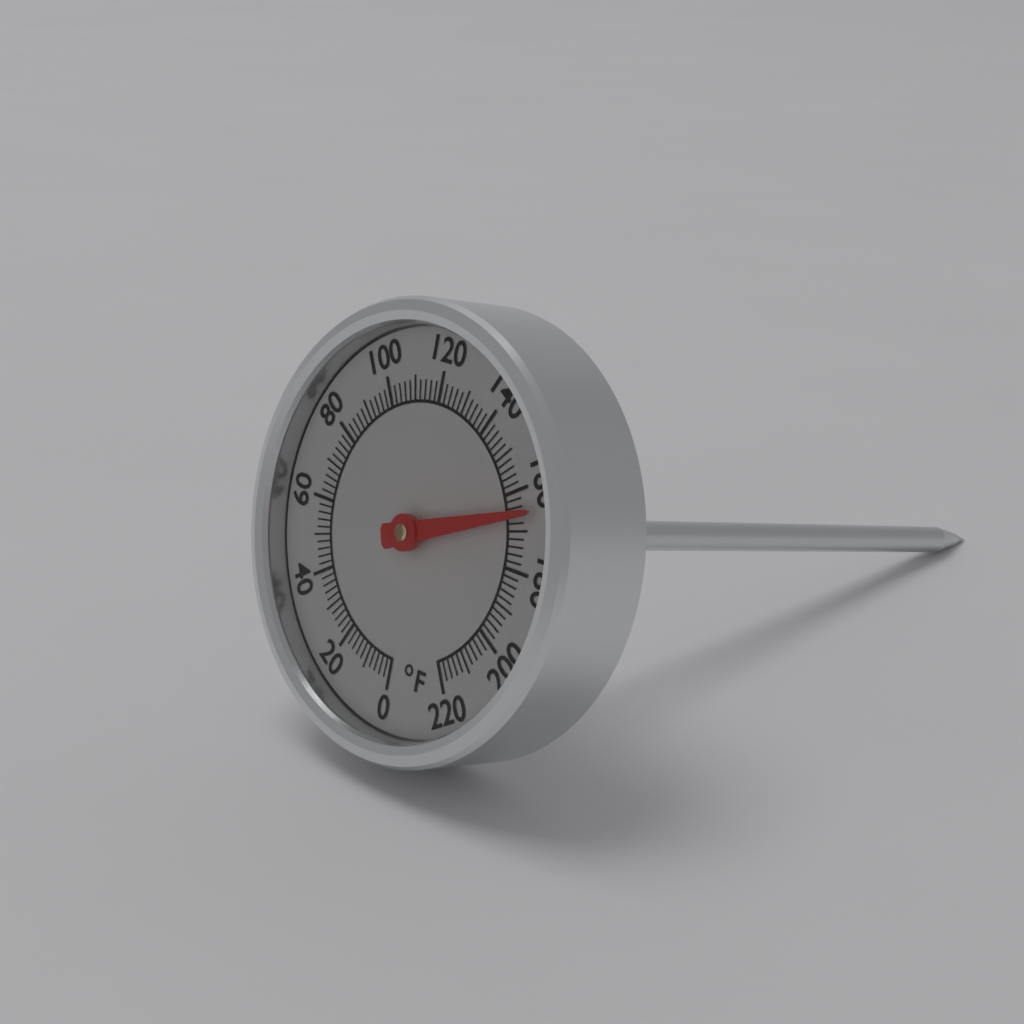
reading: 166 °F
